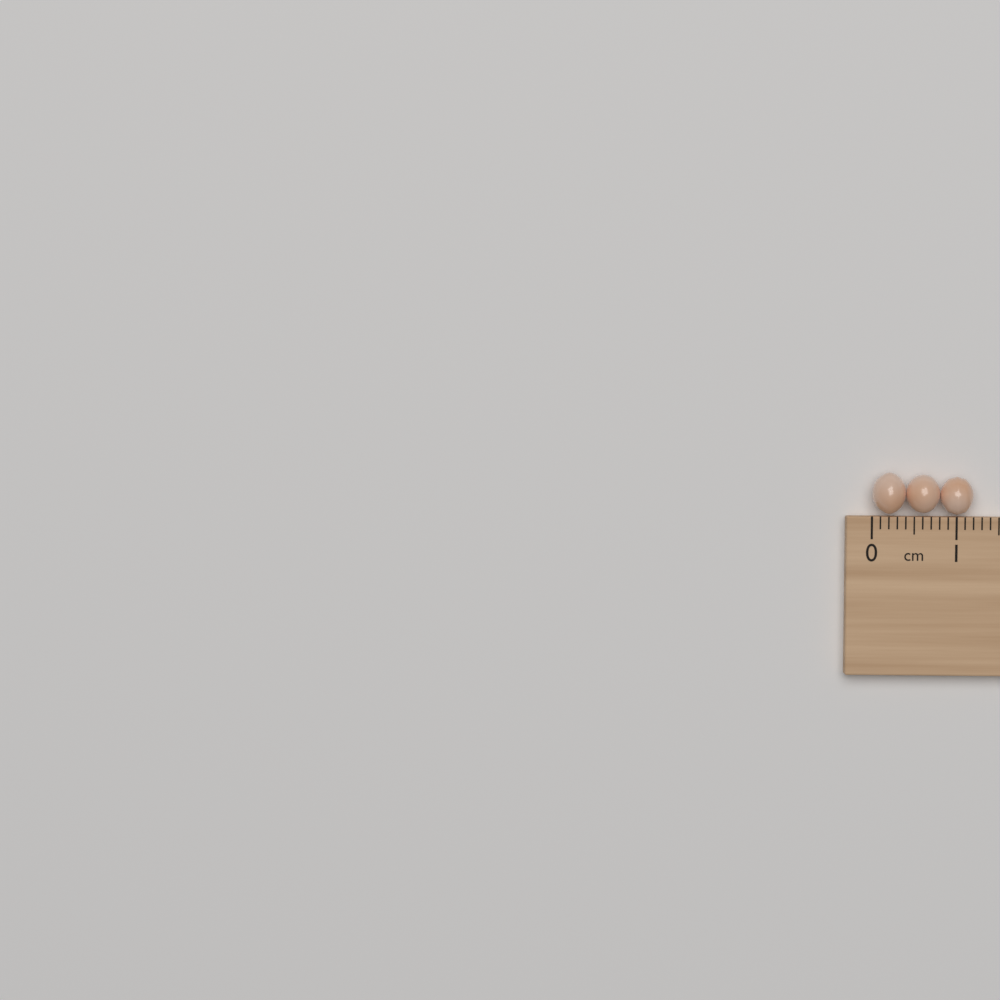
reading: 1.2 cm
